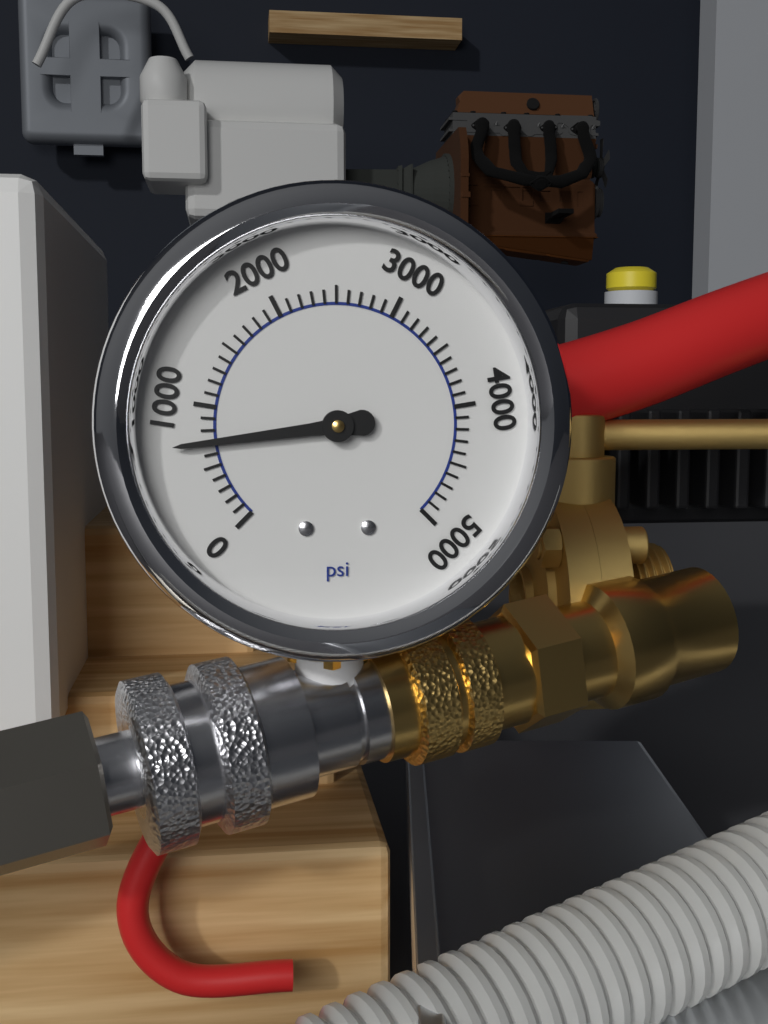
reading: 700 psi
